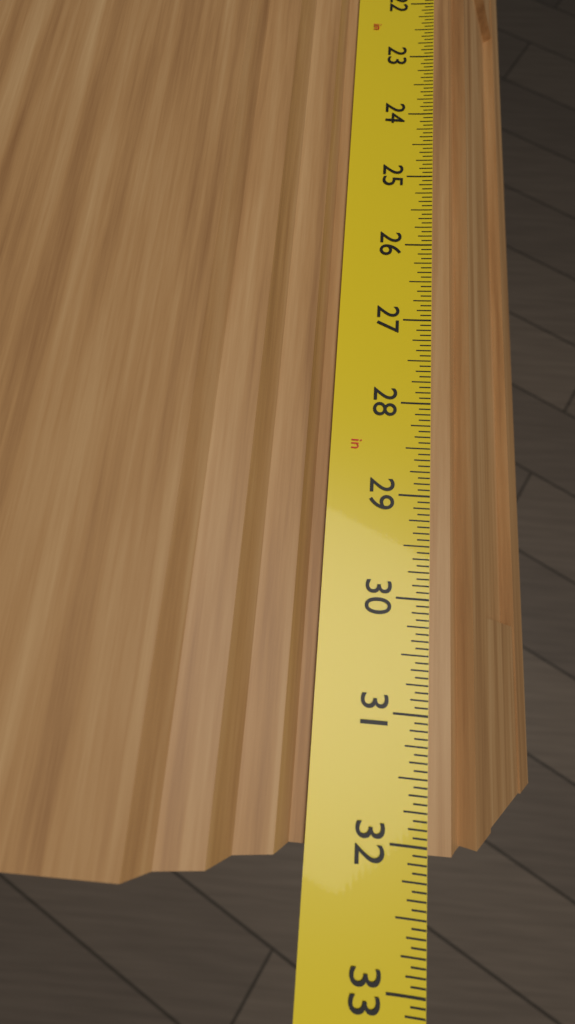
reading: 32.0625 in
